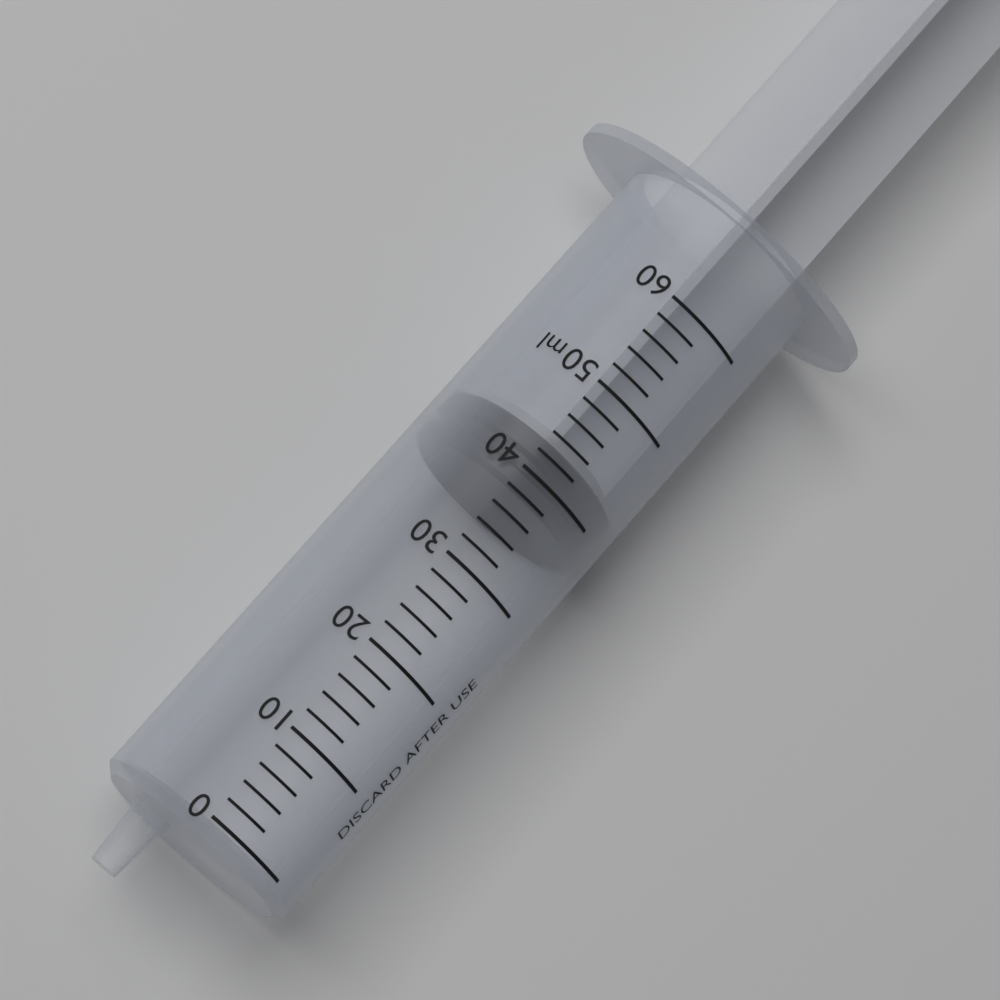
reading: 38 ml
